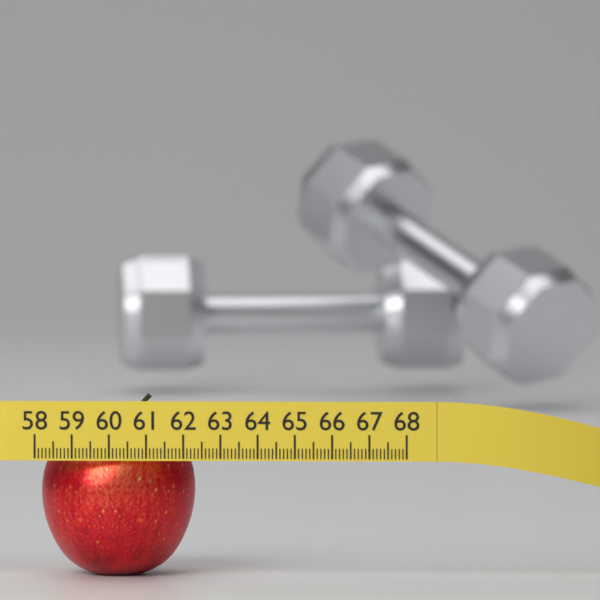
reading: 62.2 (no unit)
